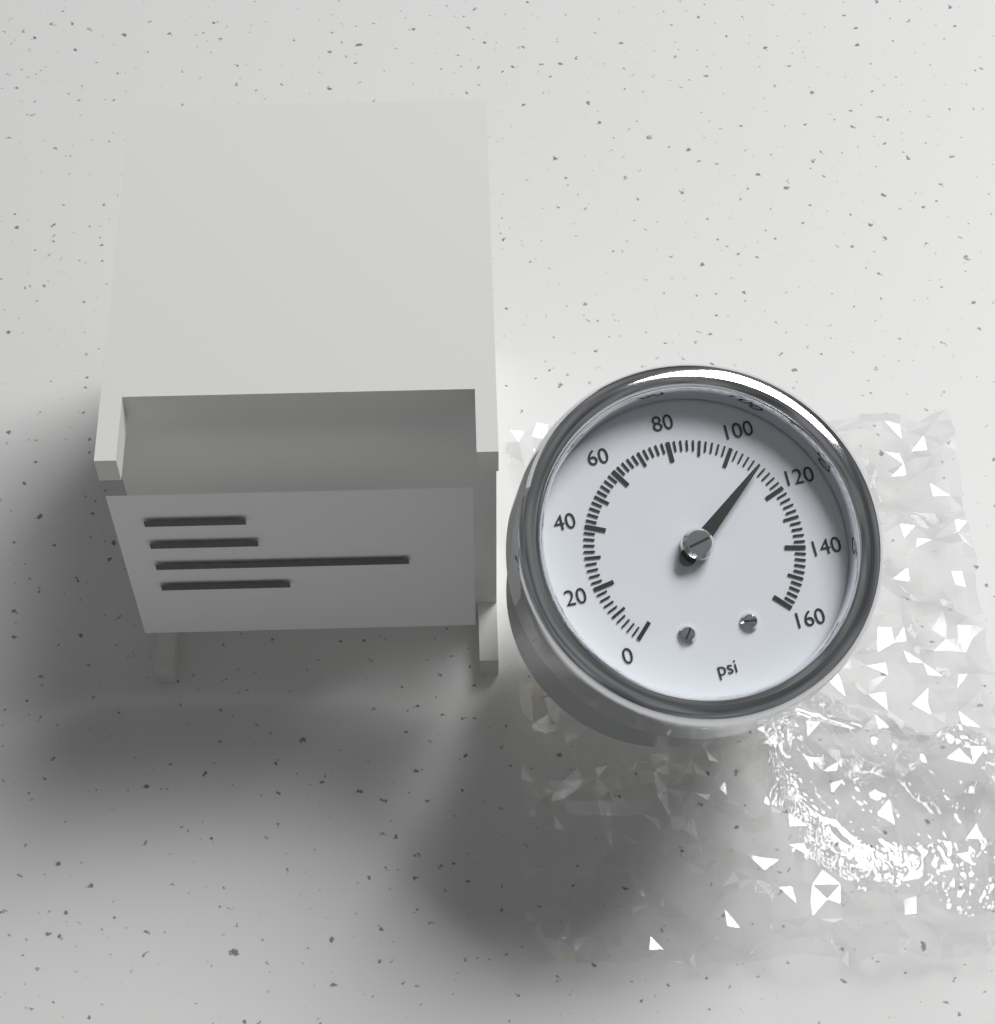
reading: 110 psi
